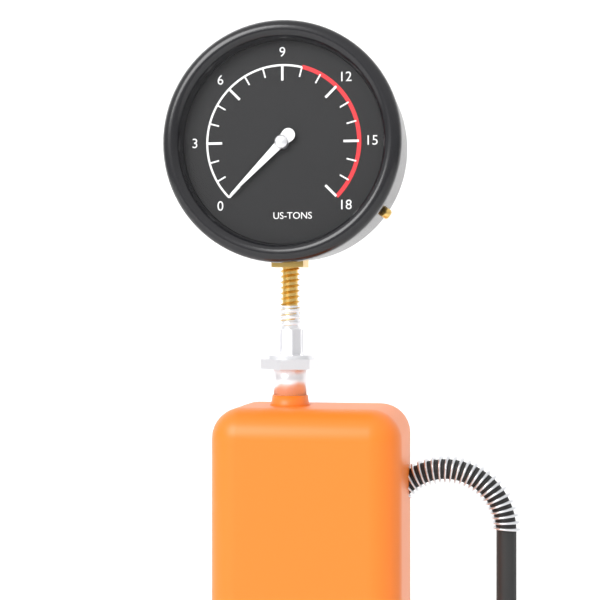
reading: 0 US tons
